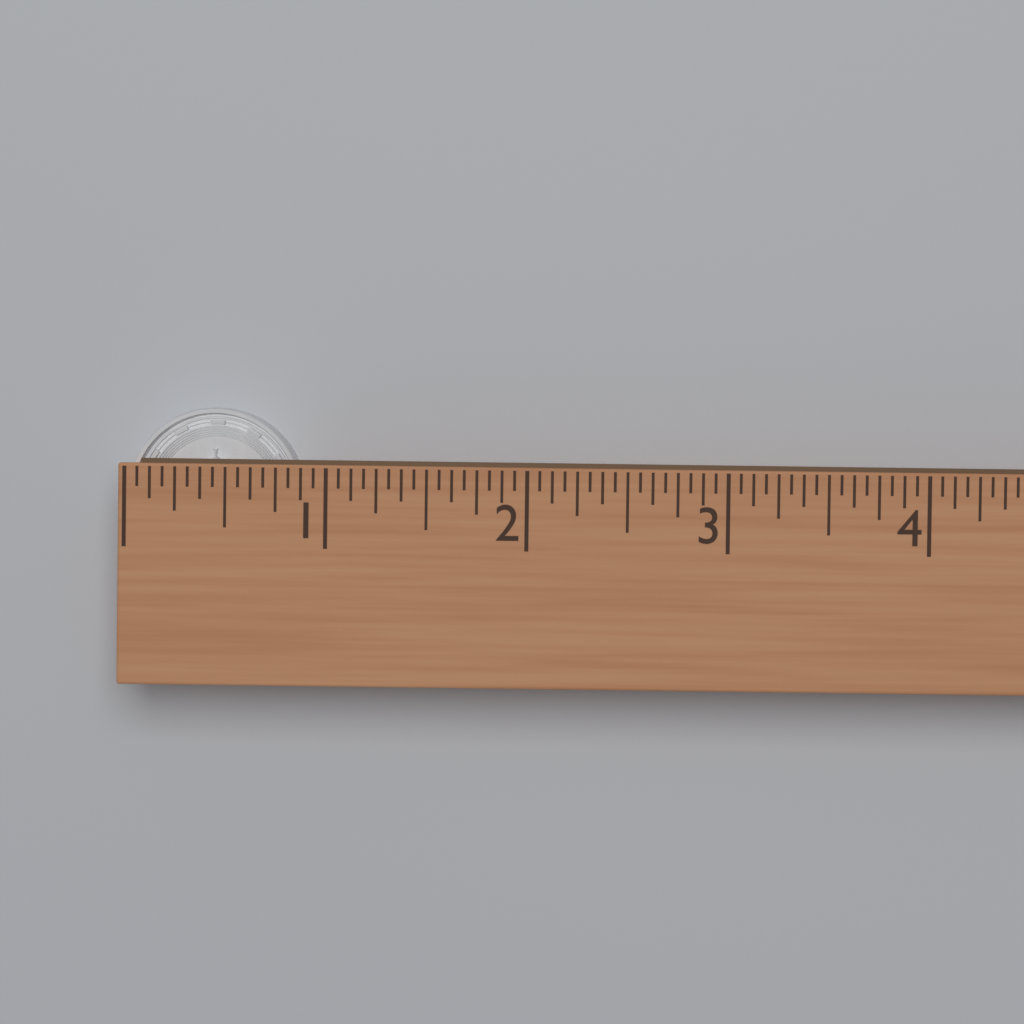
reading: 0.8750 (no unit)
